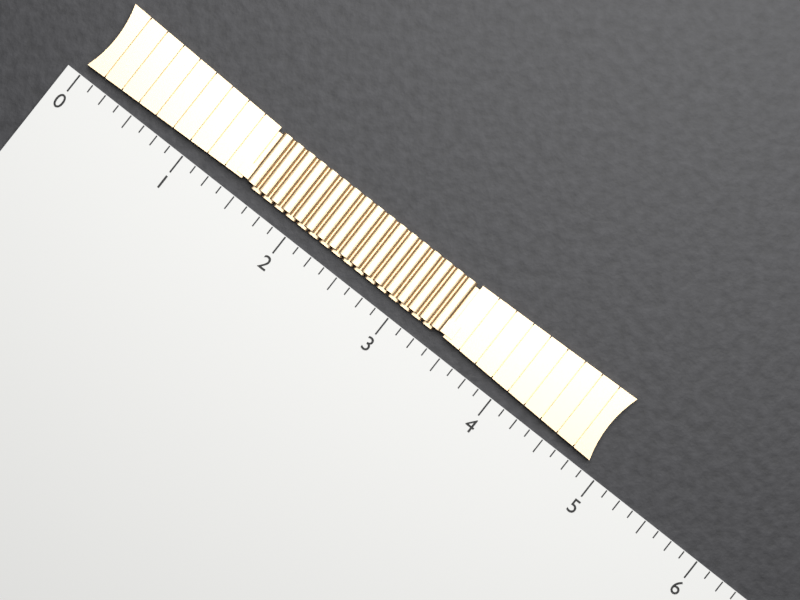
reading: 4.875 (no unit)
